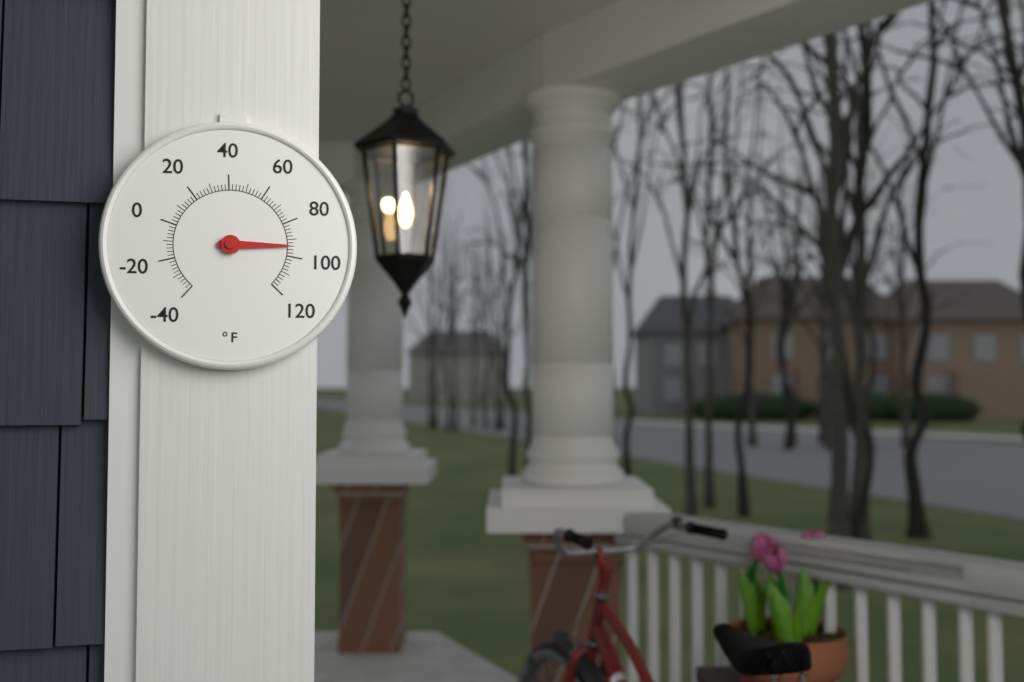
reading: 94 °F
